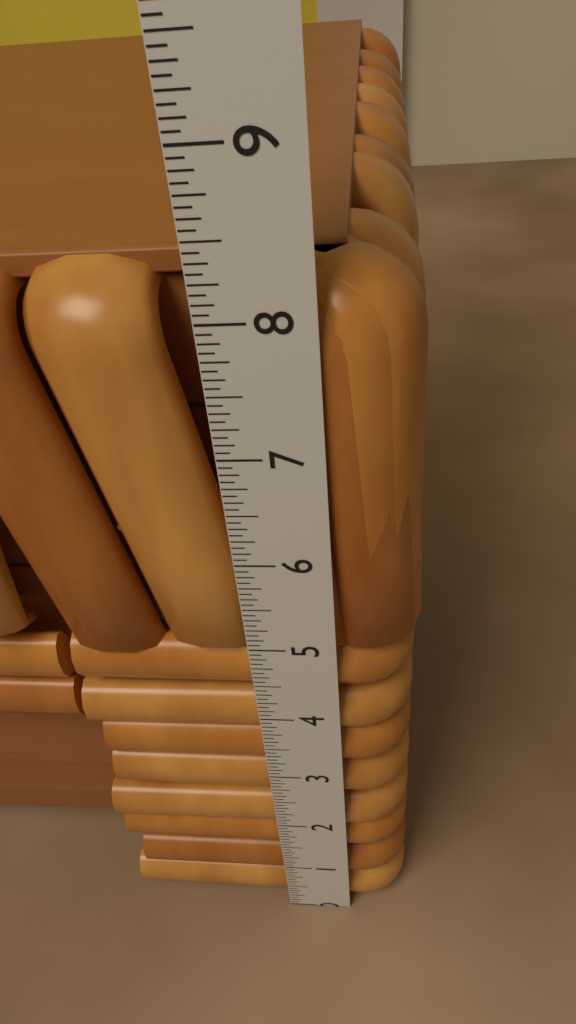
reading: 8.2500 in
